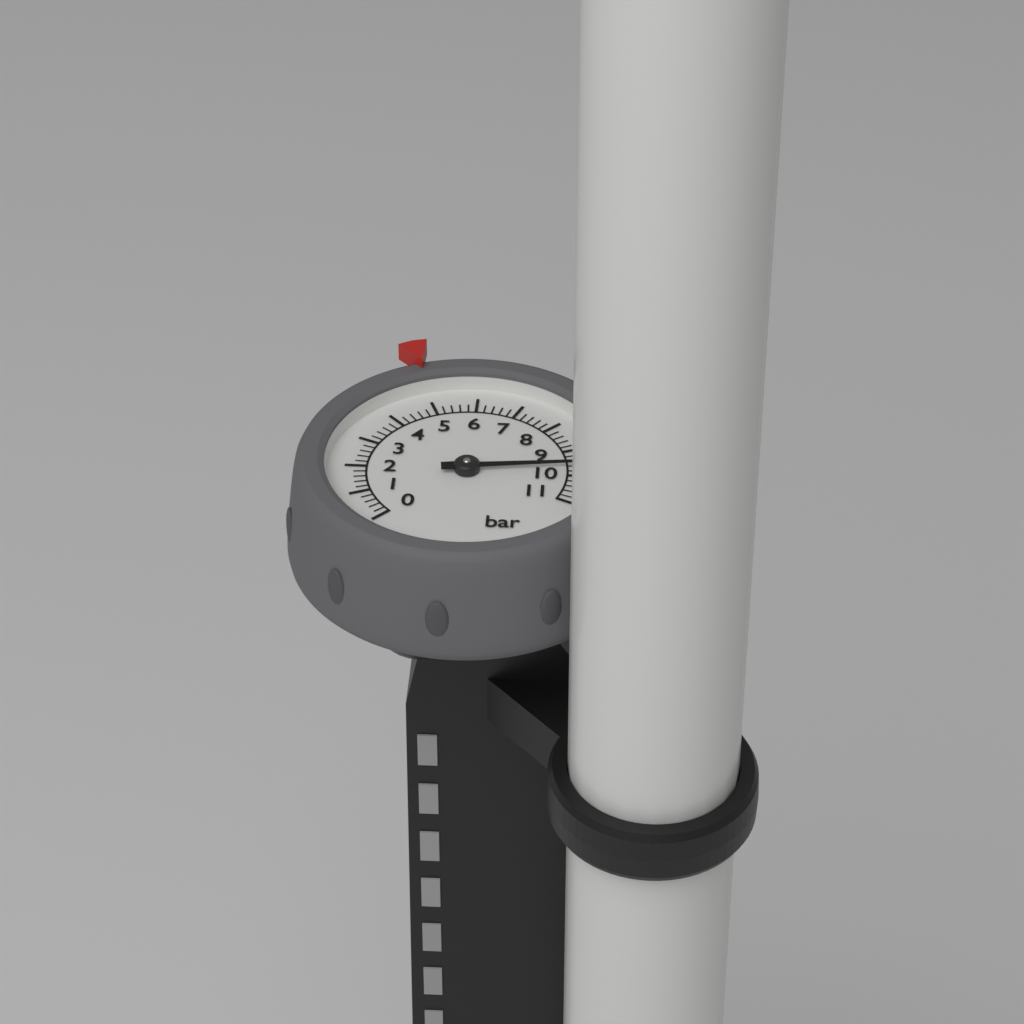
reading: 9.6 bar
